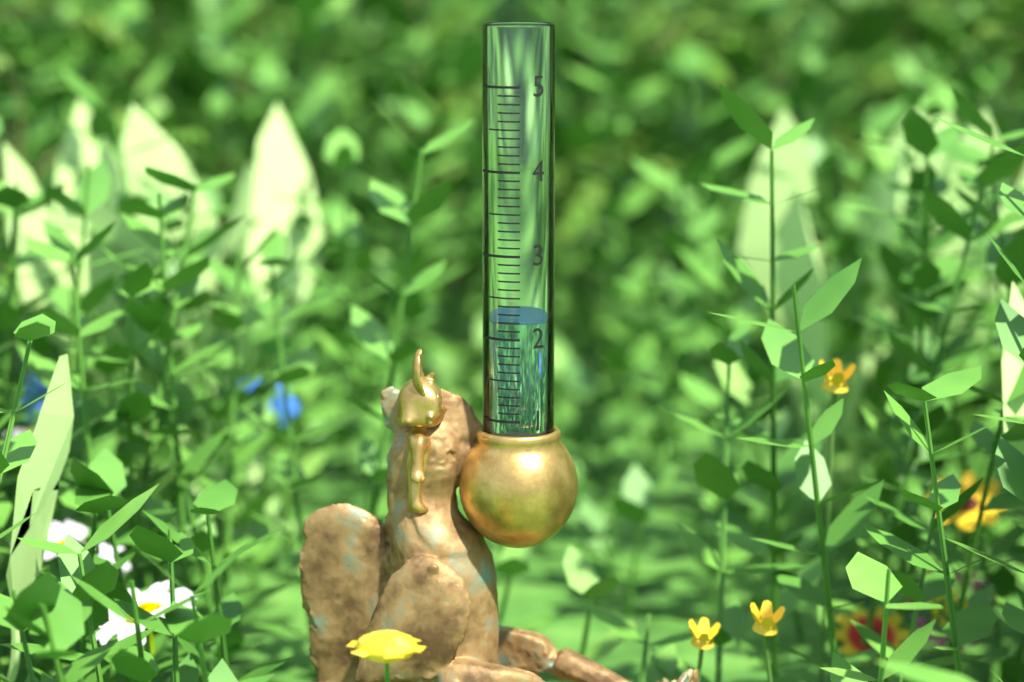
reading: 2.2 (no unit)
